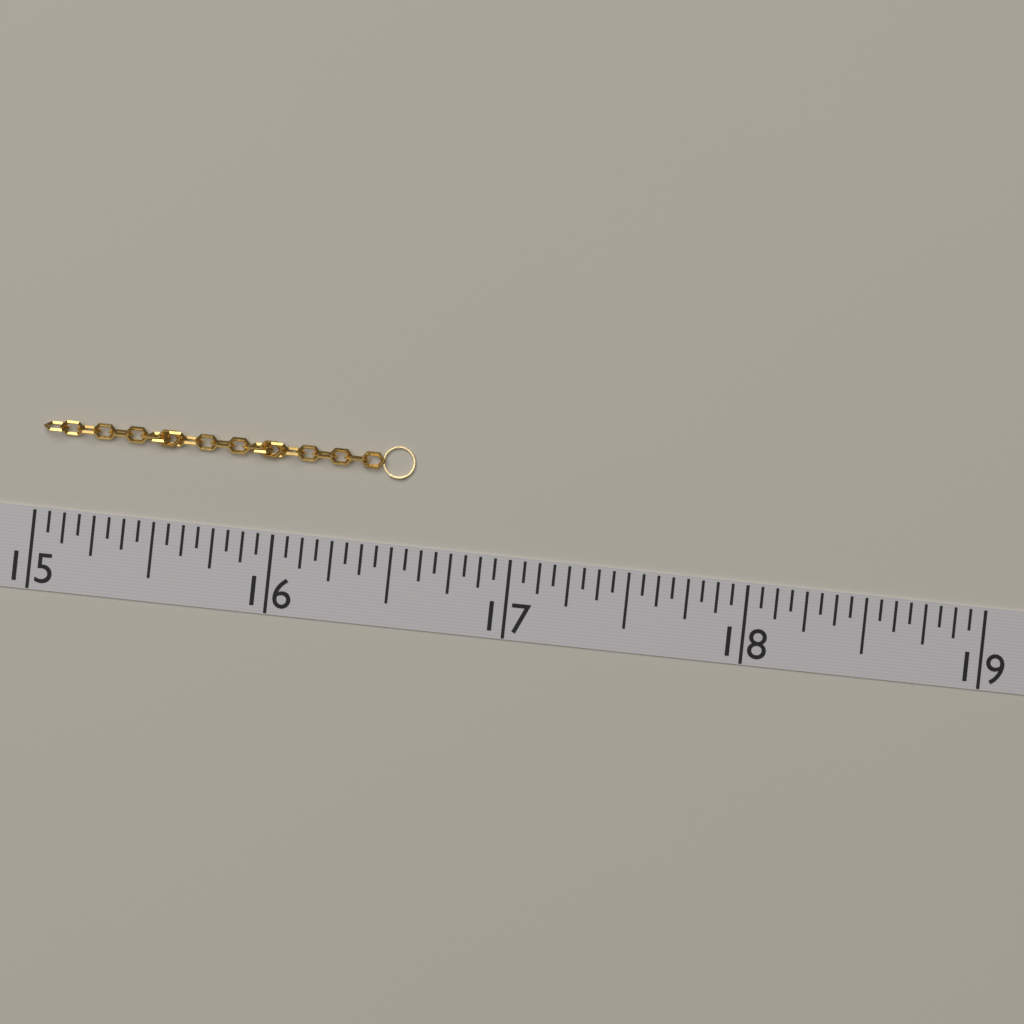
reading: 16.5625 (no unit)
